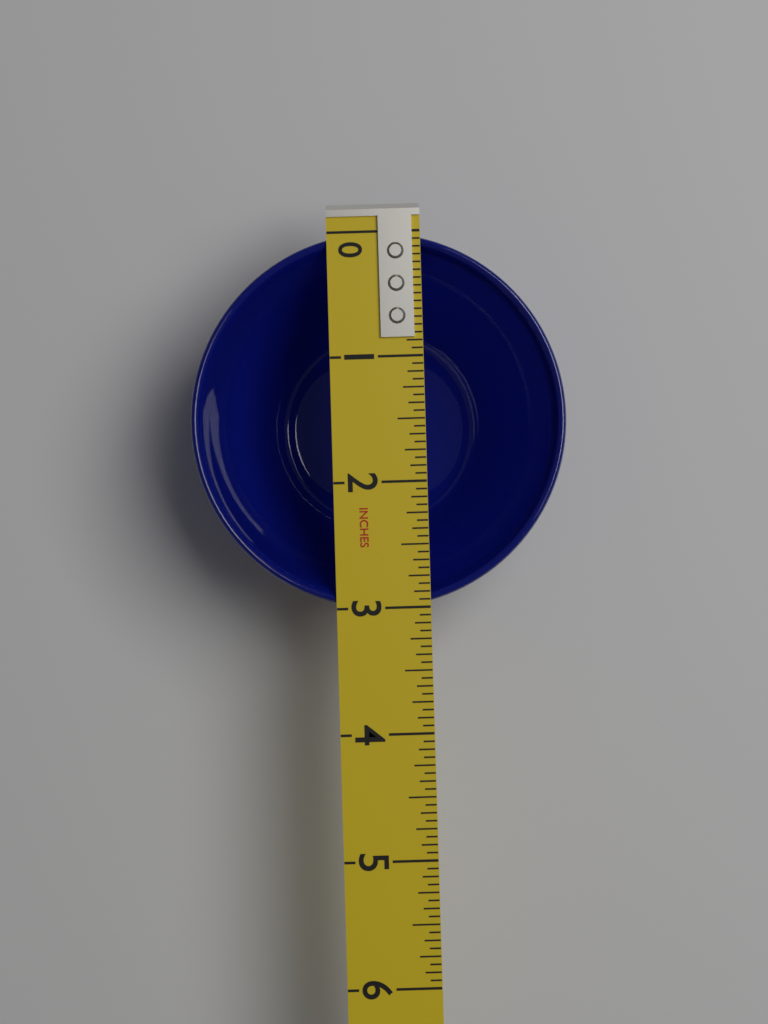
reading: 3.0000 in
